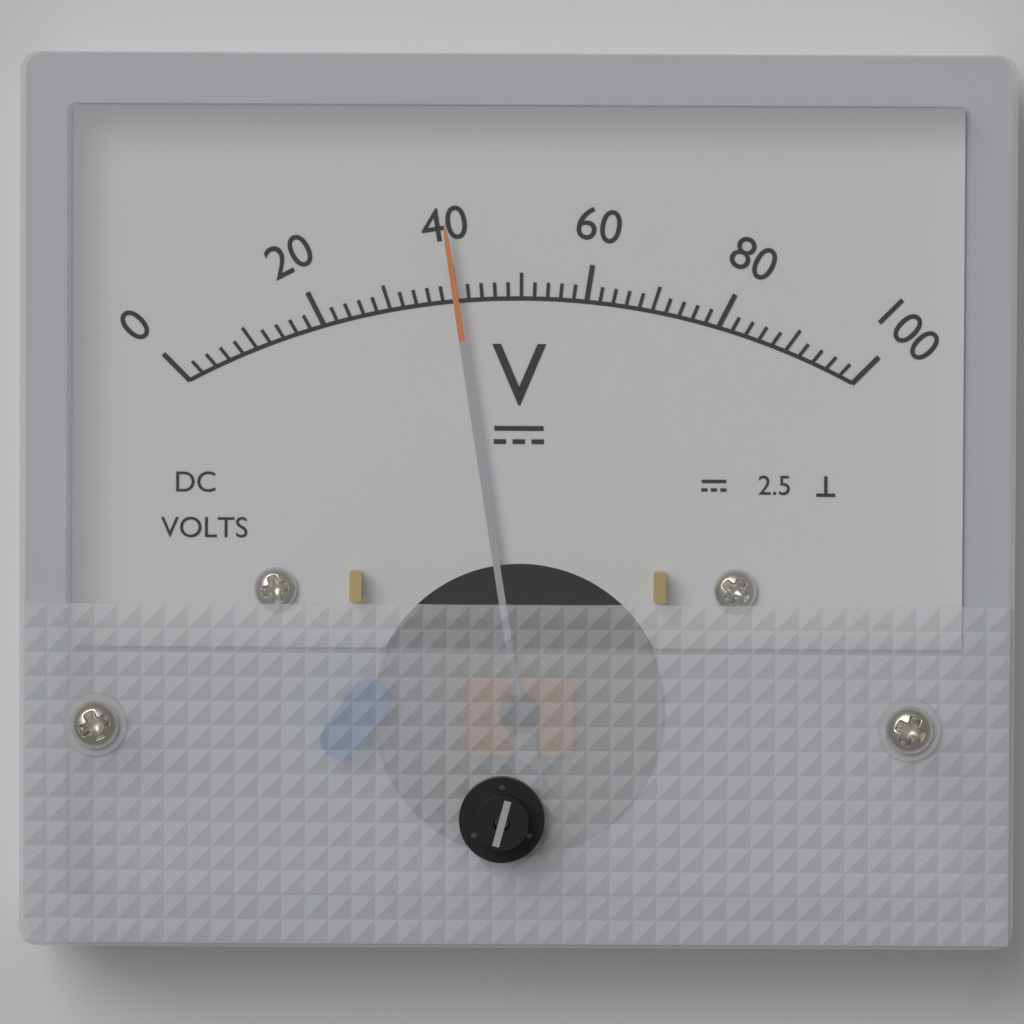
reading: 40 V
